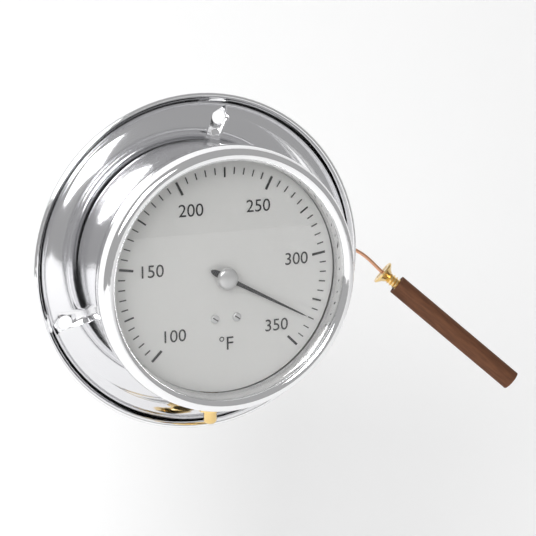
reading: 335 °F
